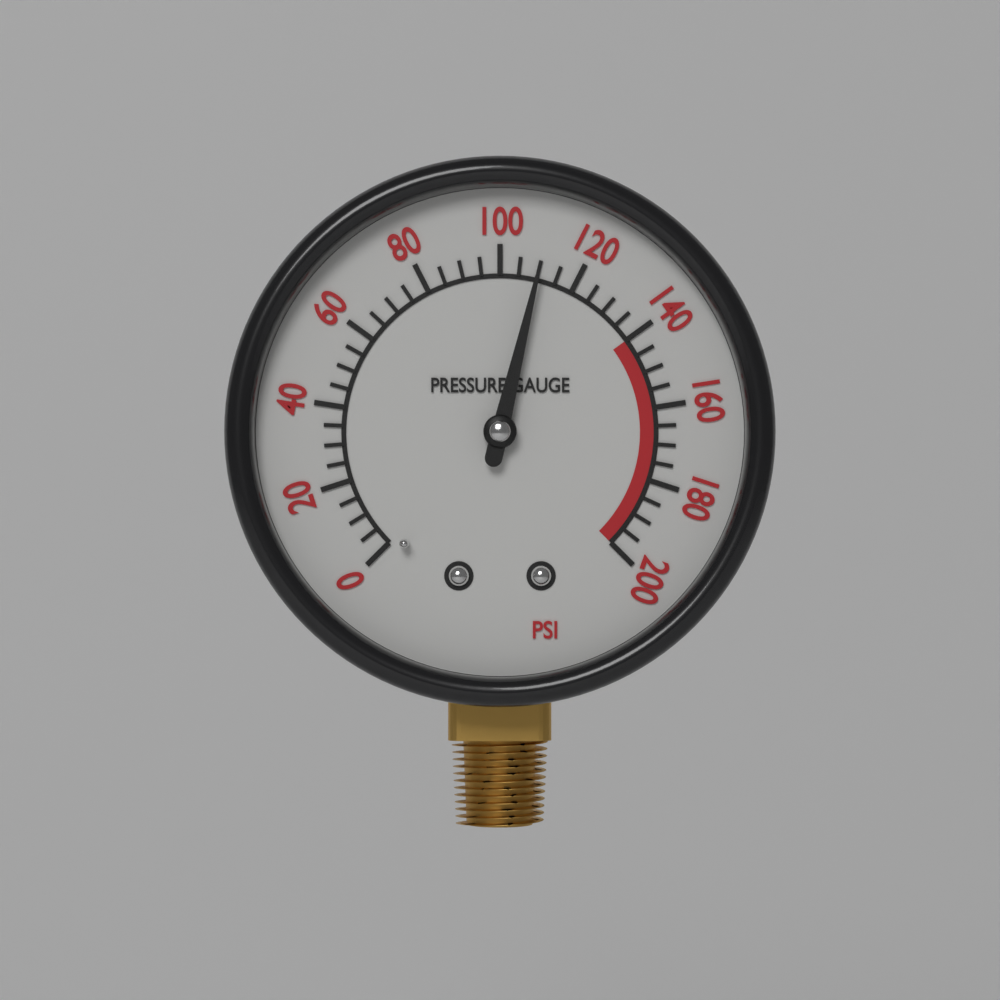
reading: 110 psi
